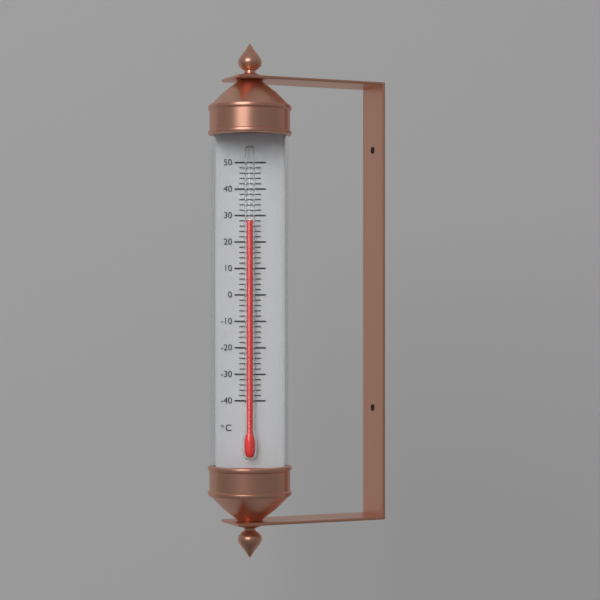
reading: 28 °C
